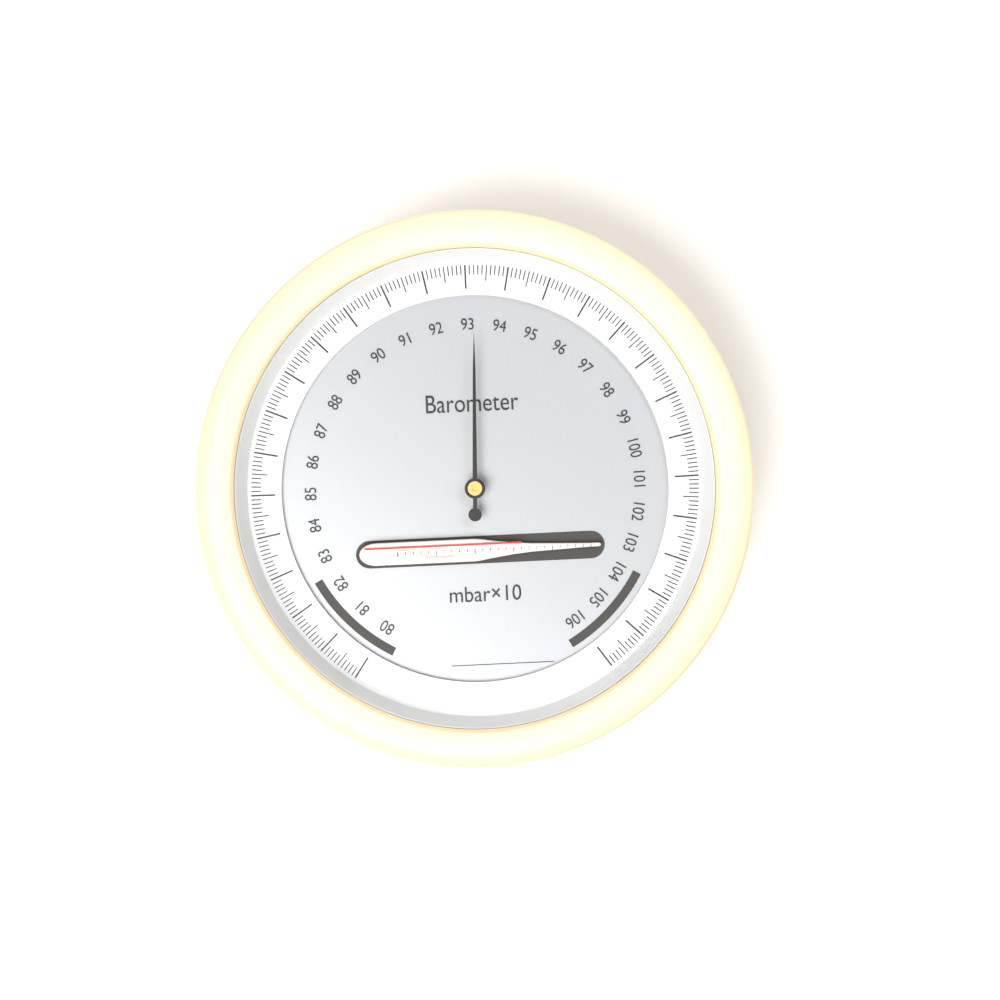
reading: 93.2 mbar×10
